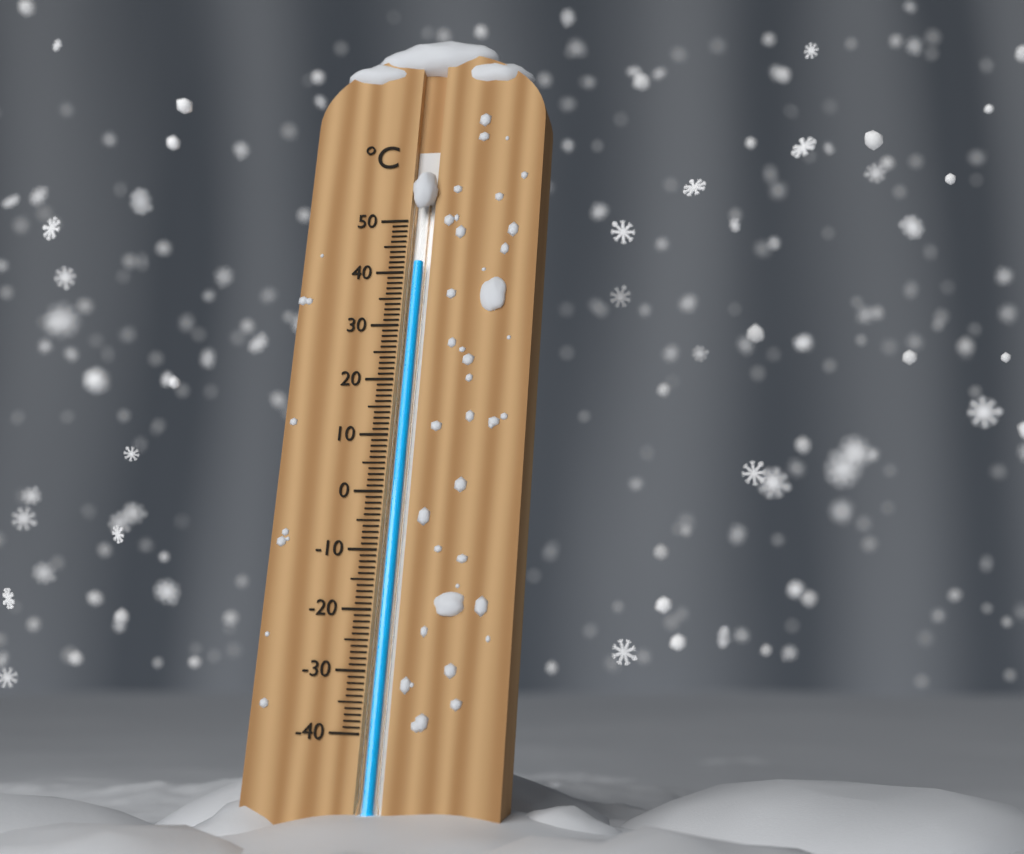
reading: 42 °C
